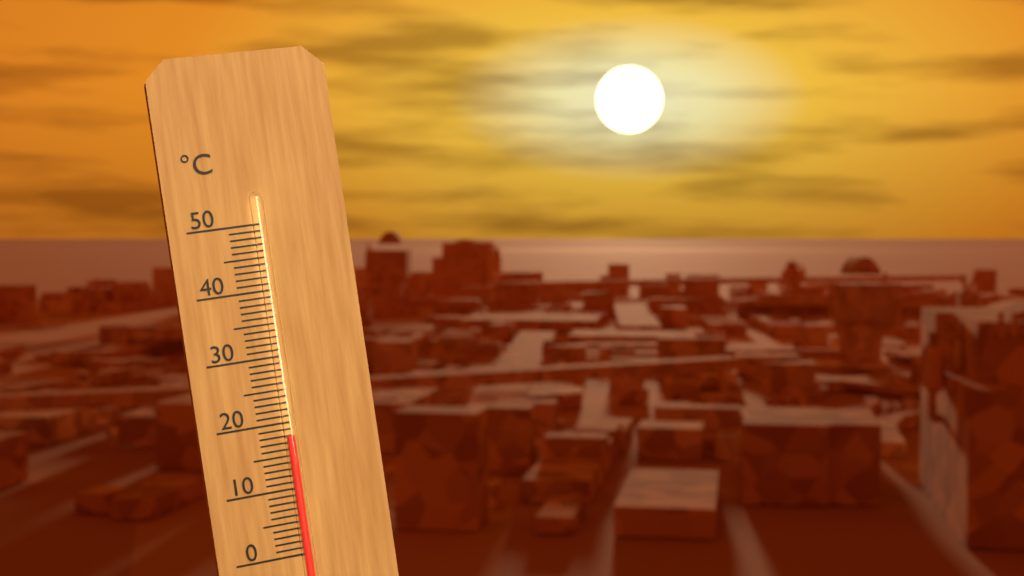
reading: 18 °C
